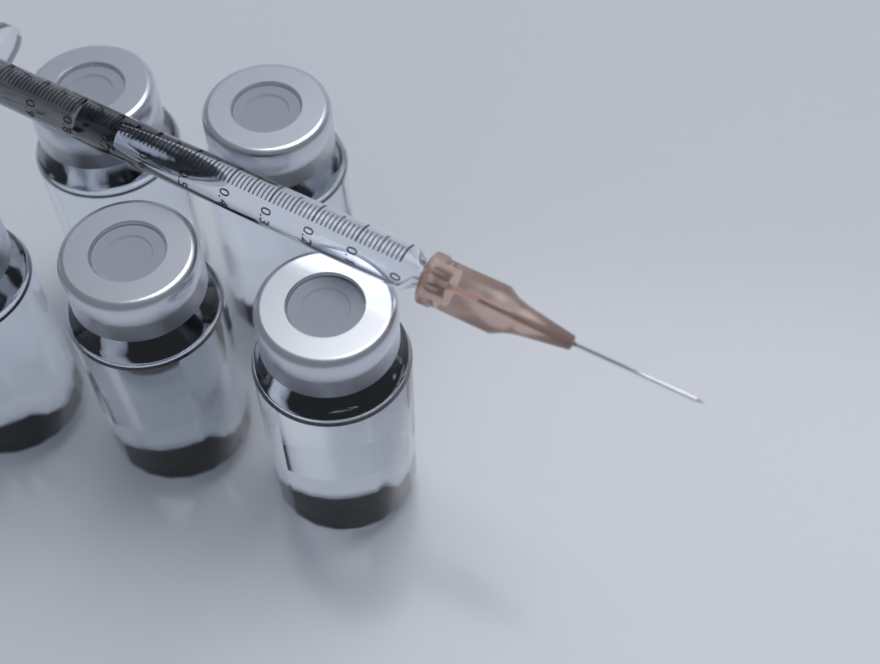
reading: 0.68 ml
